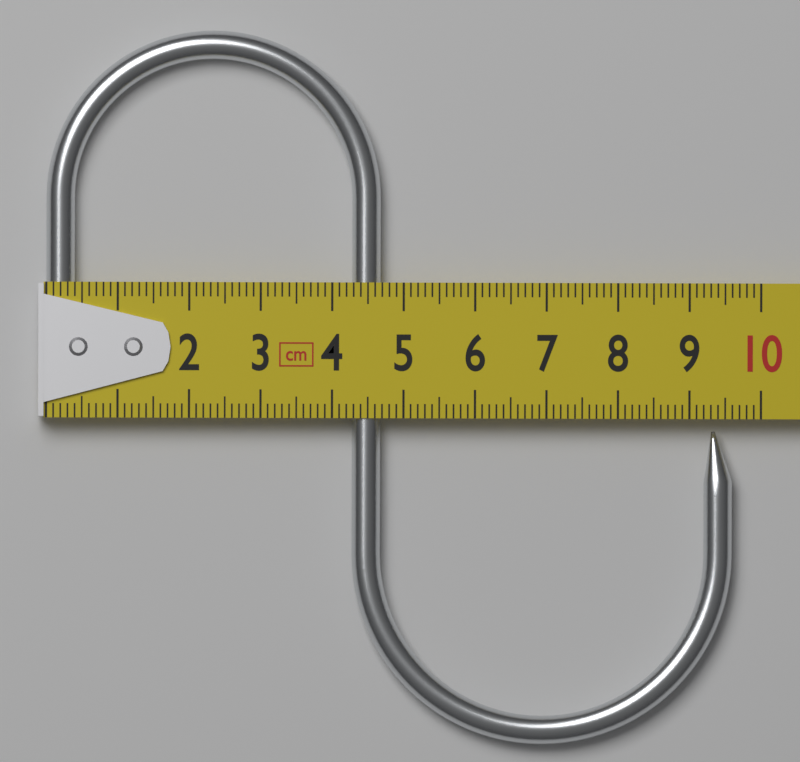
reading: 9.6 cm
